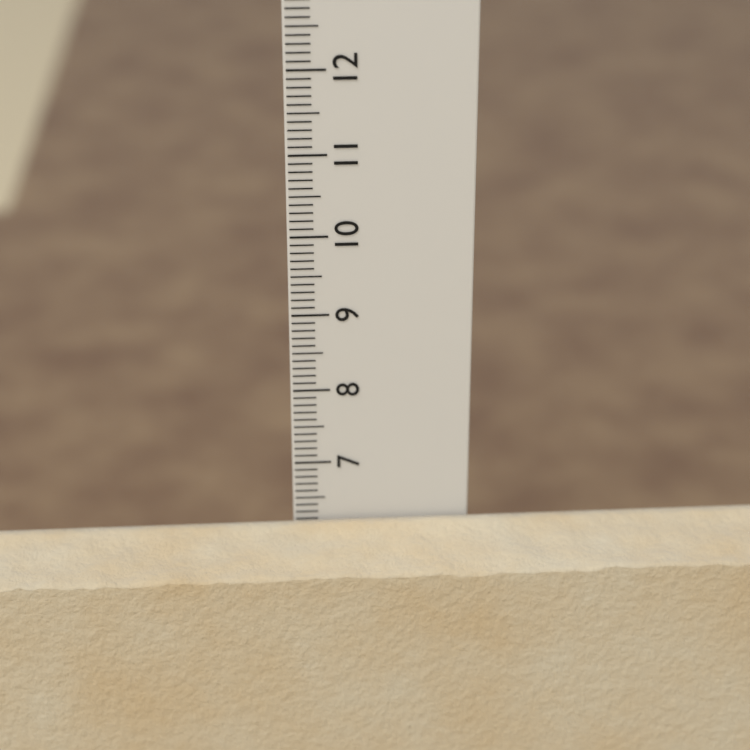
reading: 6.2 cm
